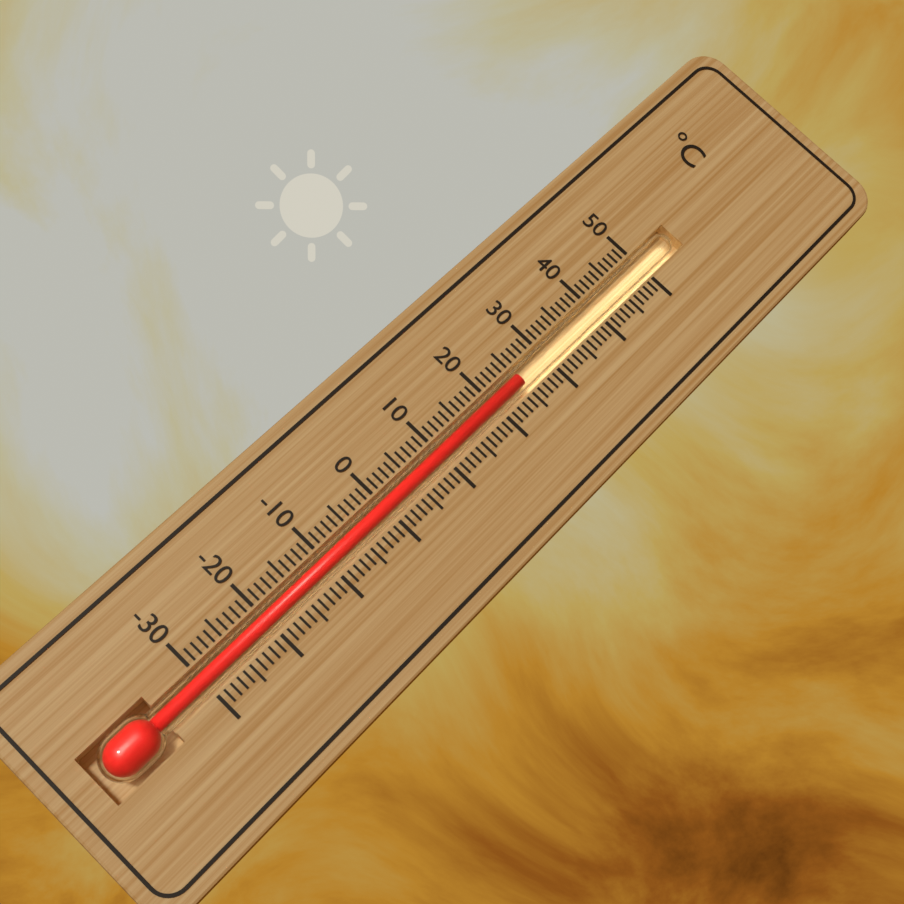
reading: 25 °C
